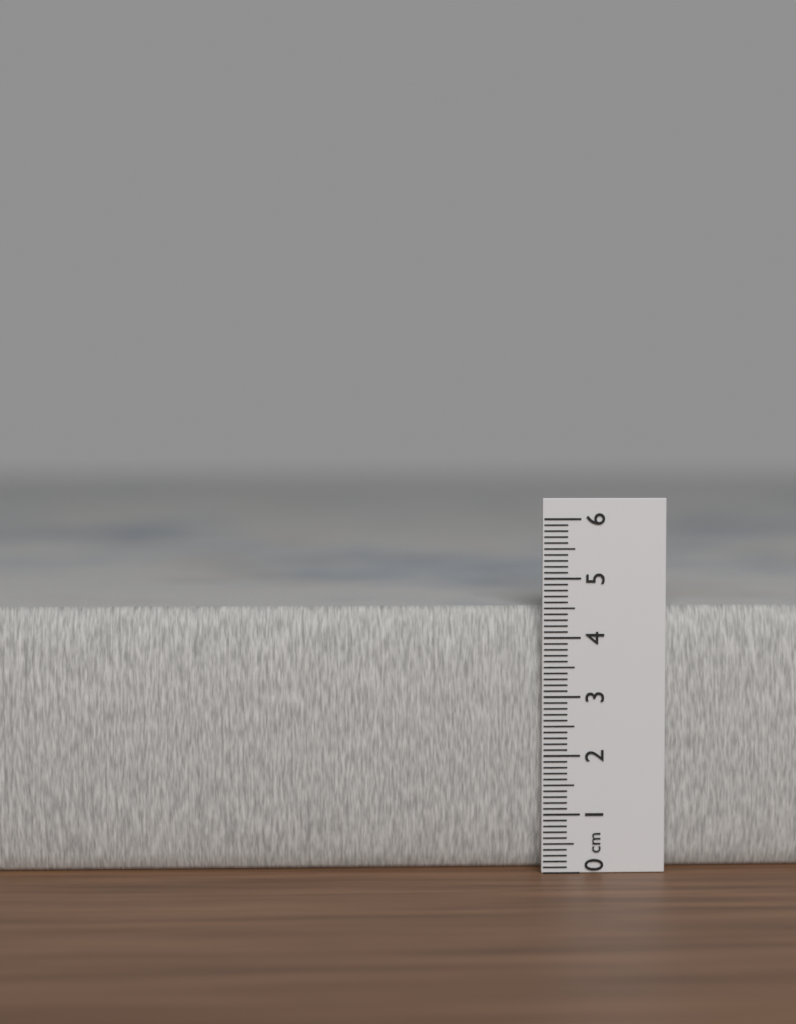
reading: 4.5 cm
